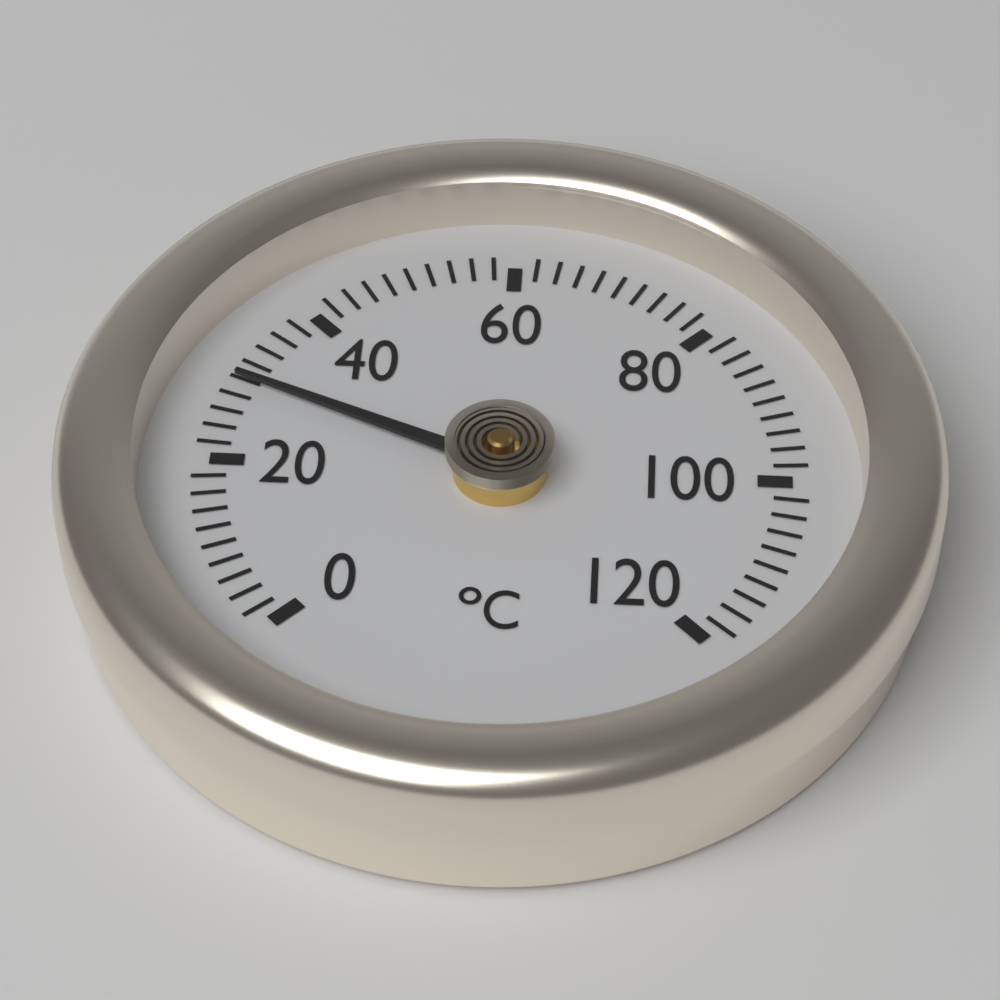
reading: 30 °C
